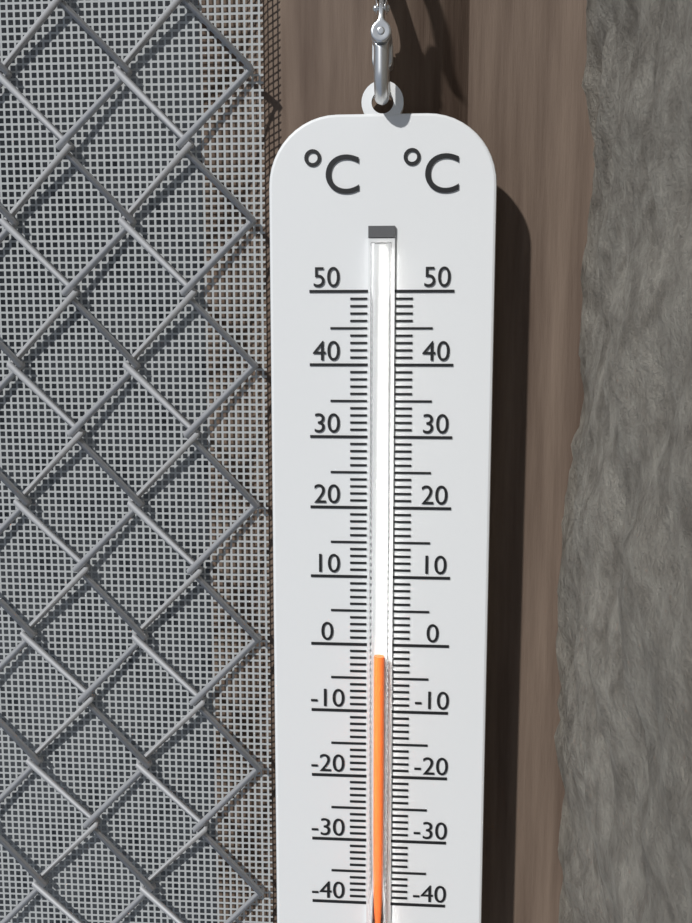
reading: -1 °C
